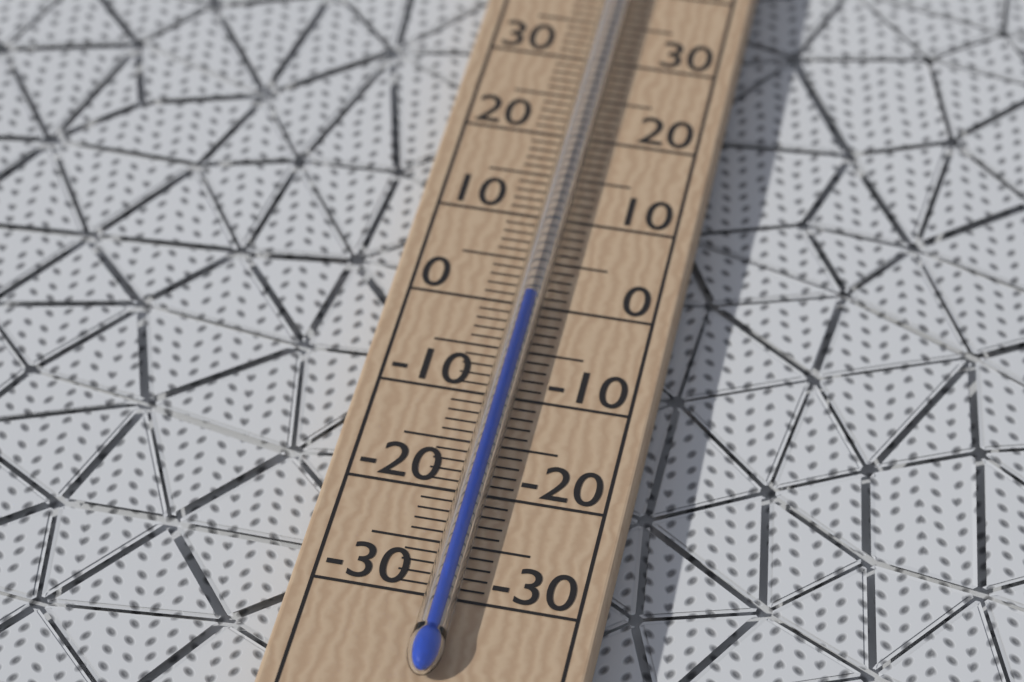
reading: 0 °C
